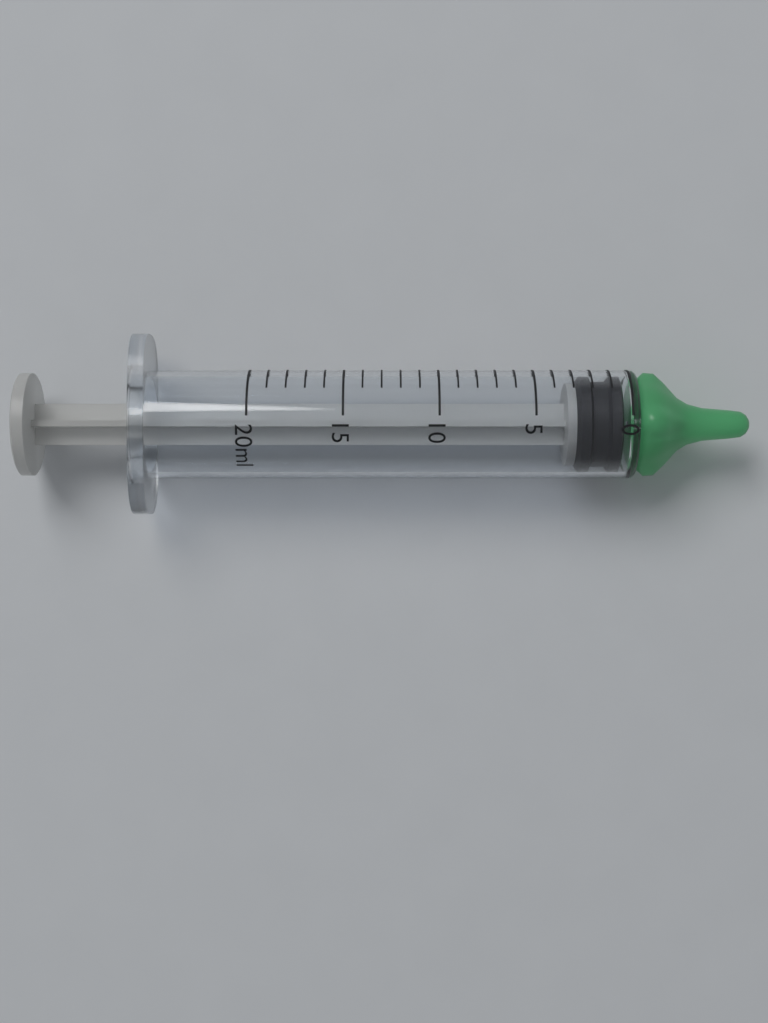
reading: 0.4 ml
